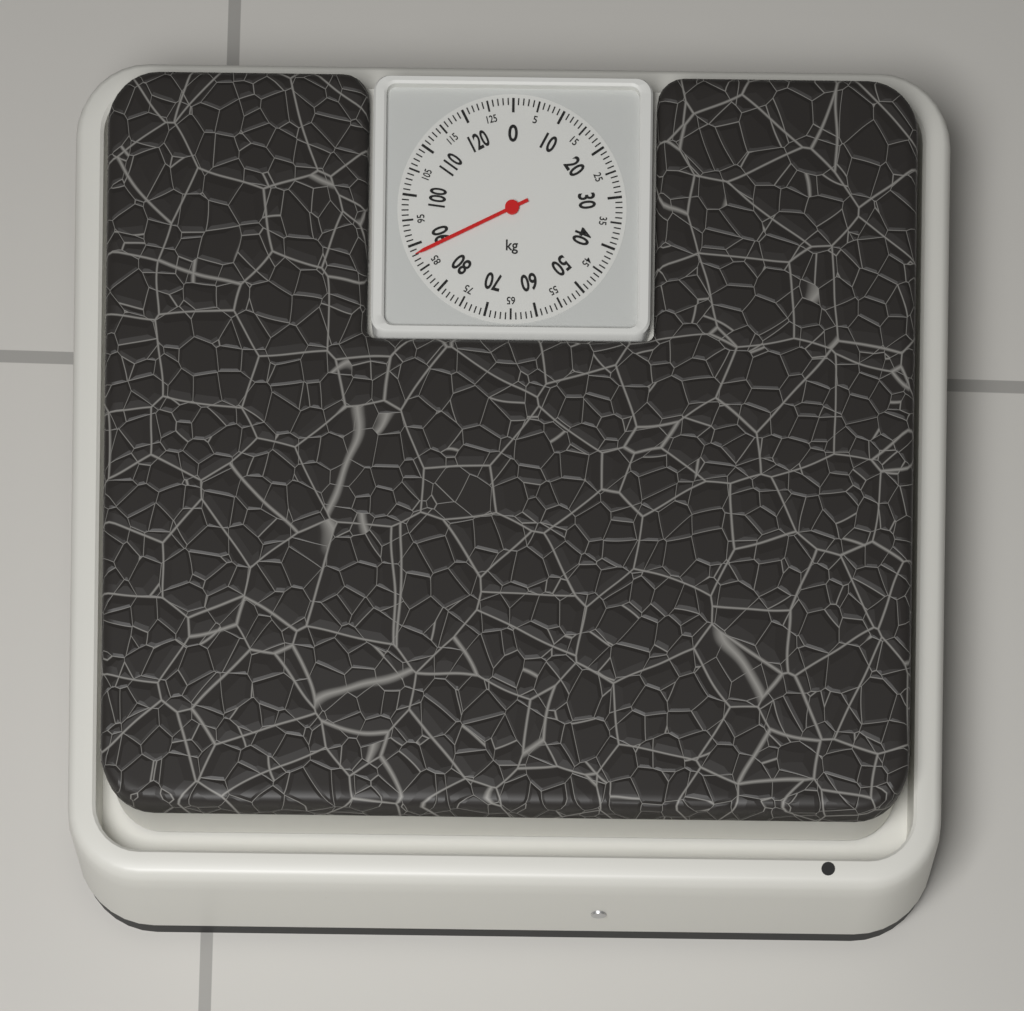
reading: 88 kg
